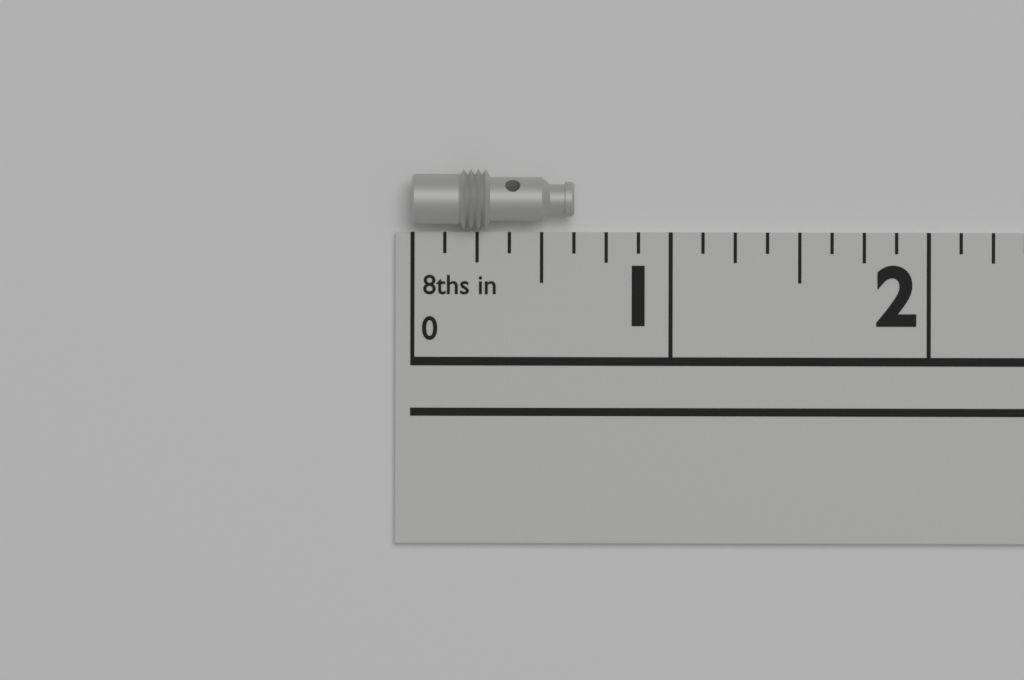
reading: 0.625 in
